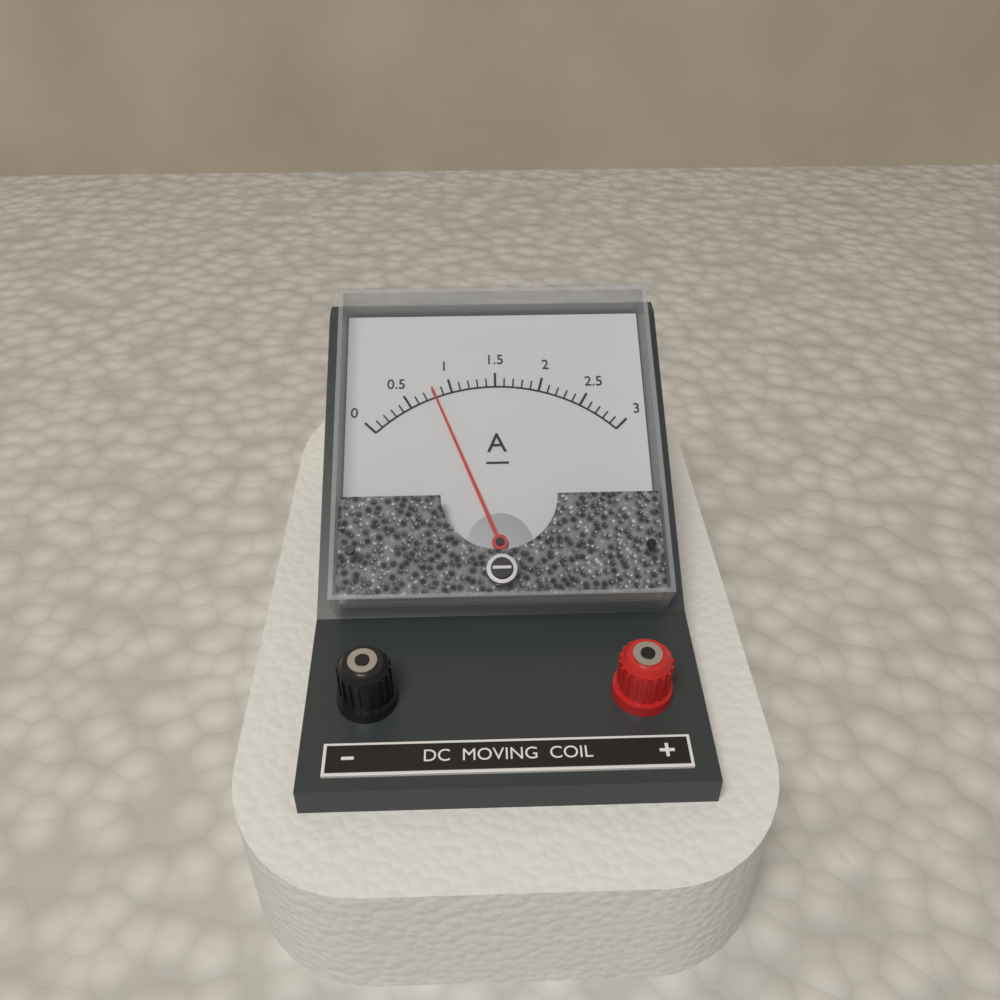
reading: 0.8 A
